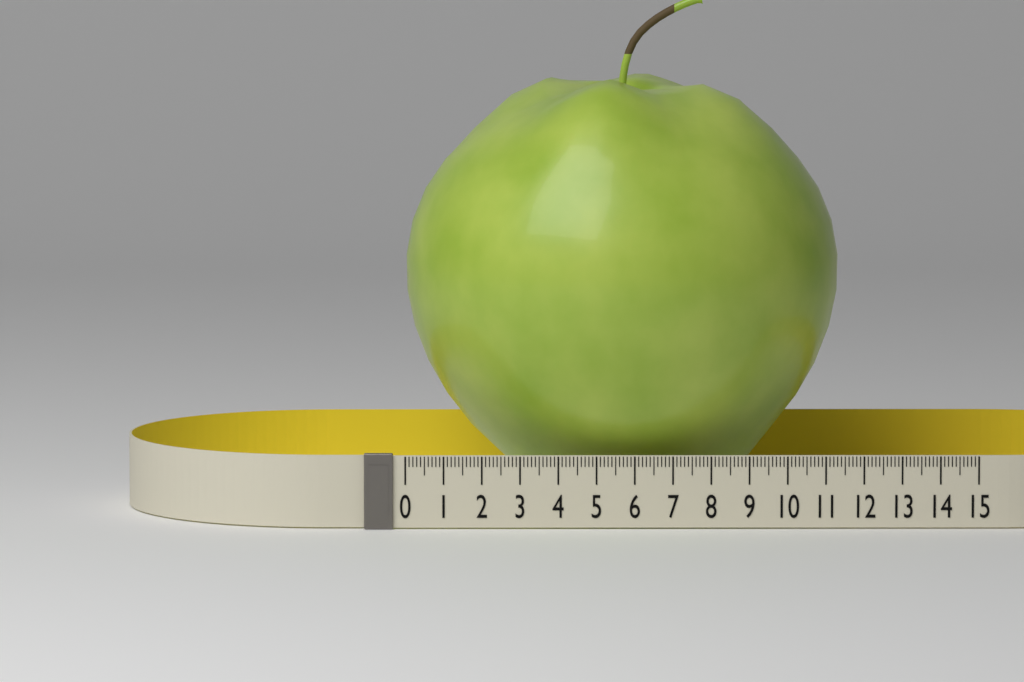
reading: 11.5 (no unit)
